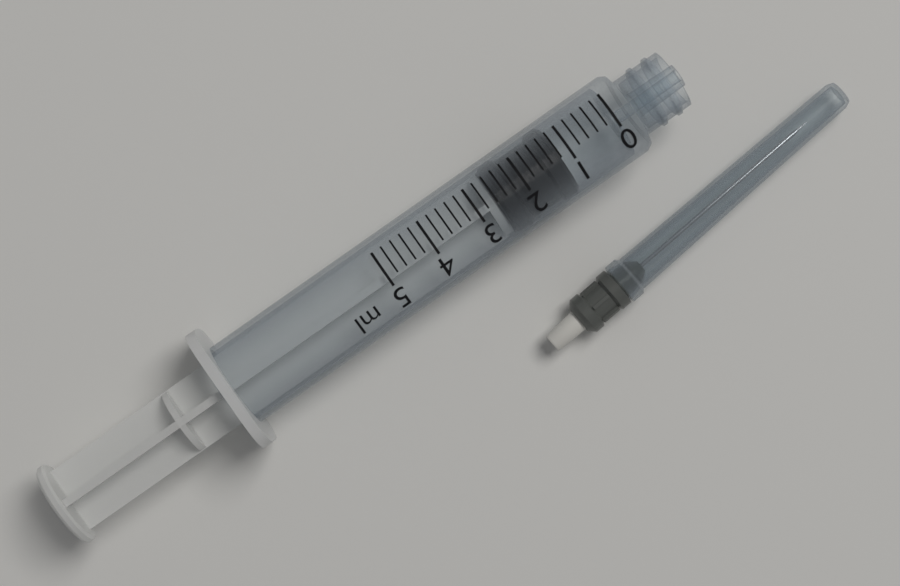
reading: 1.2 ml
